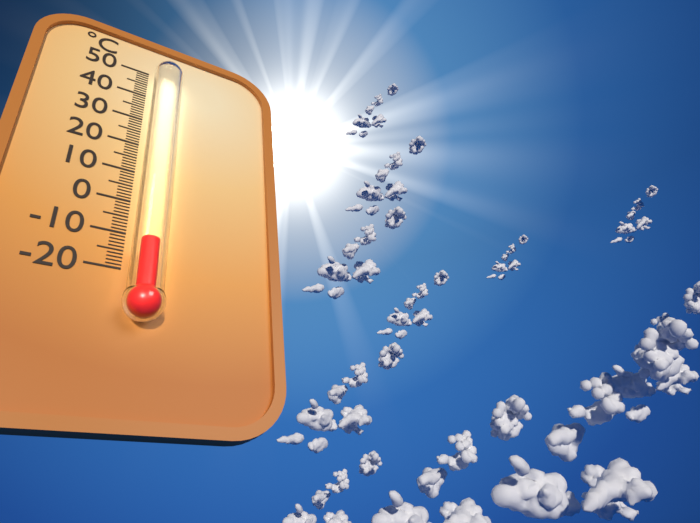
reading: -14 °C
